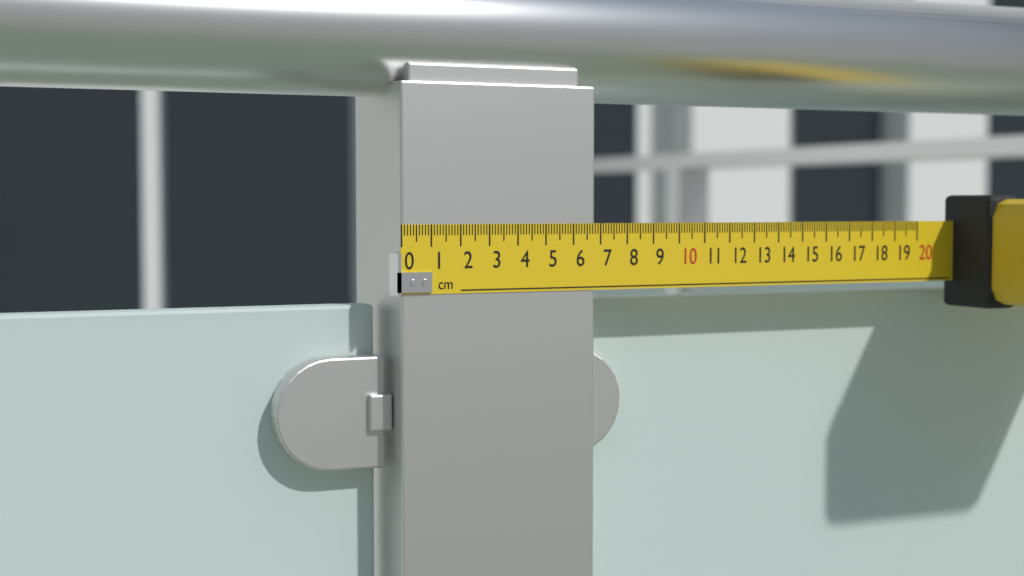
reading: 6.8 cm
